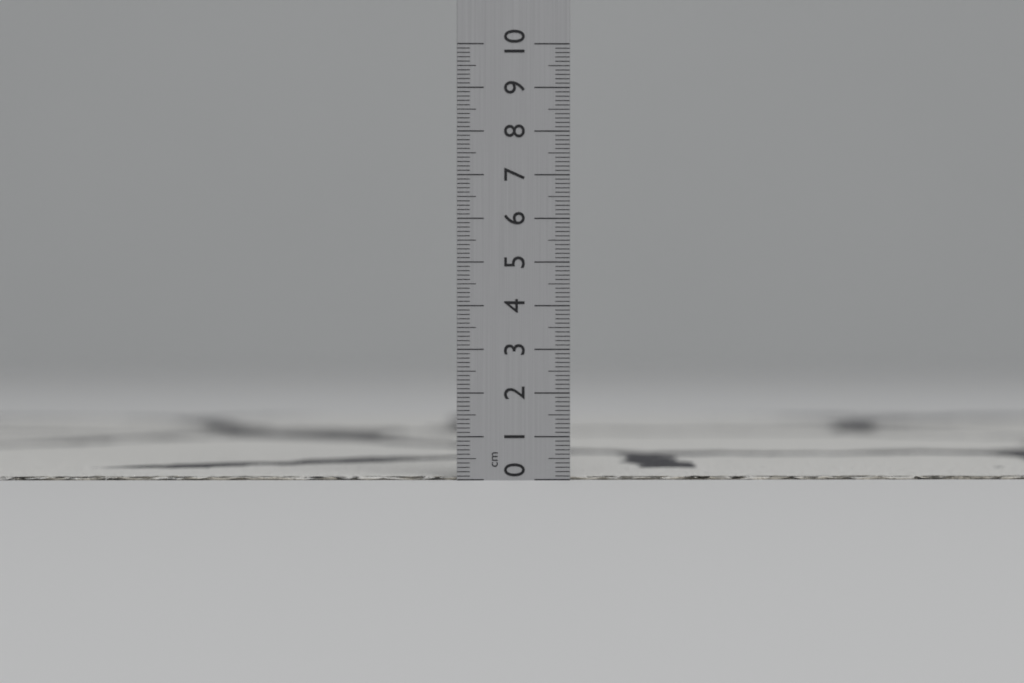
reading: 0.1 cm
